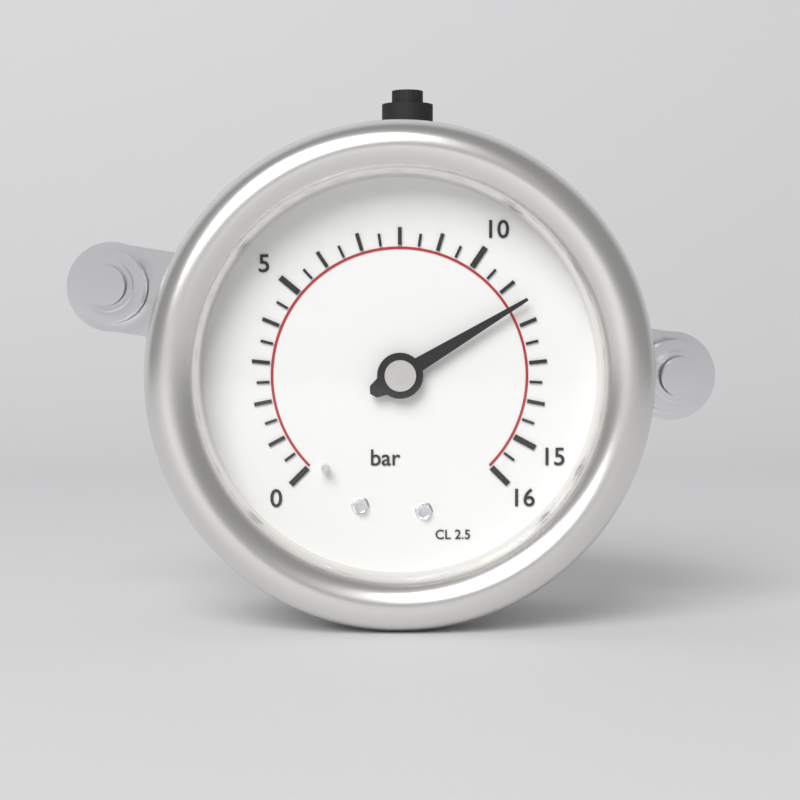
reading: 11.5 bar
